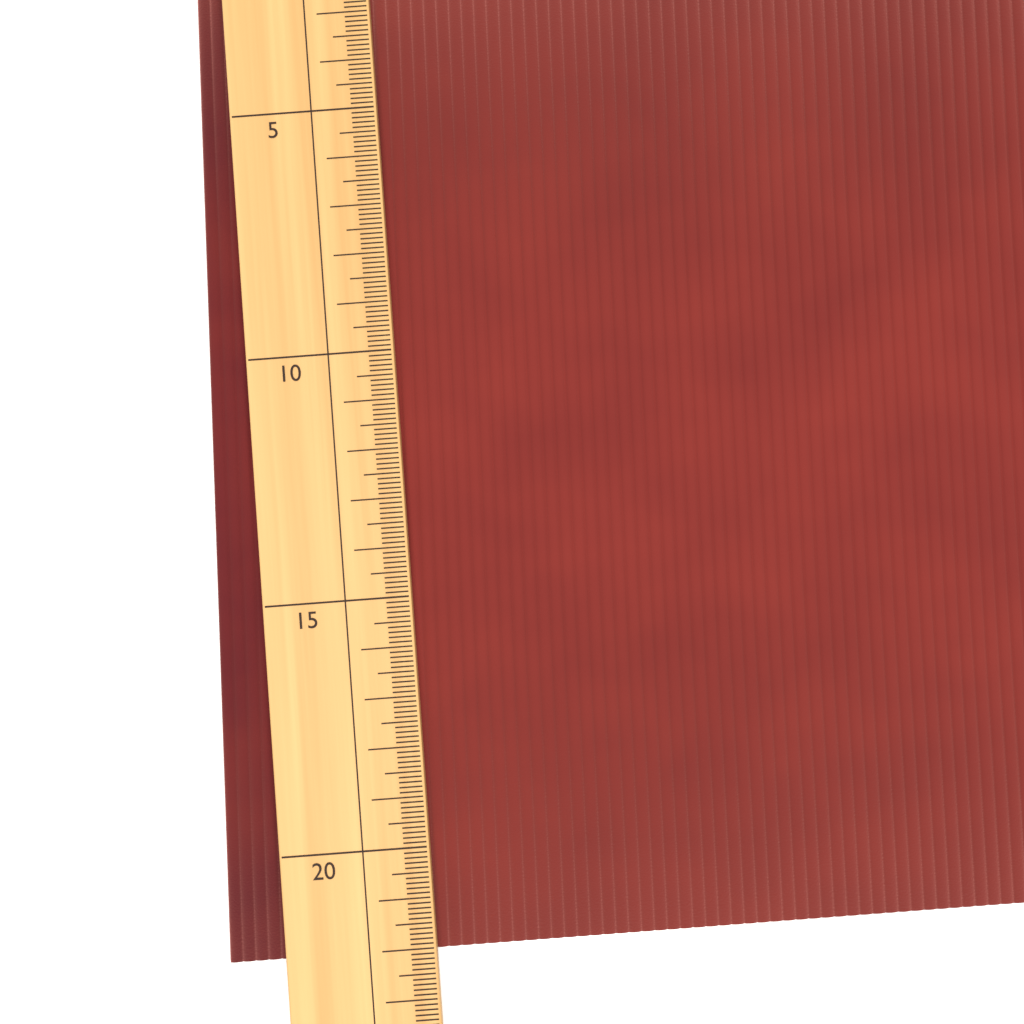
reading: 22.1 (no unit)
